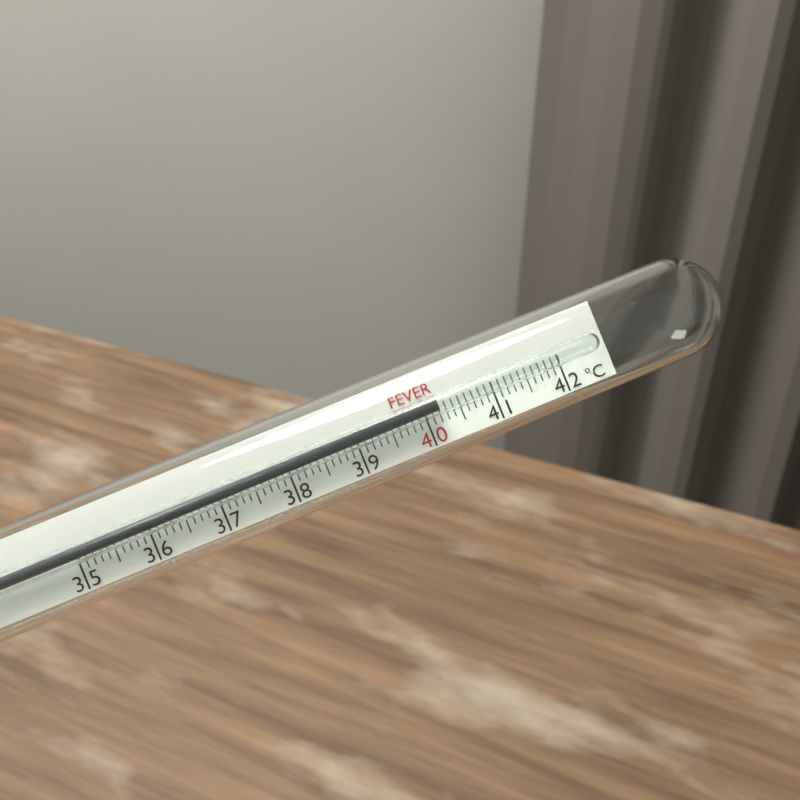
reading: 40.2 °C
